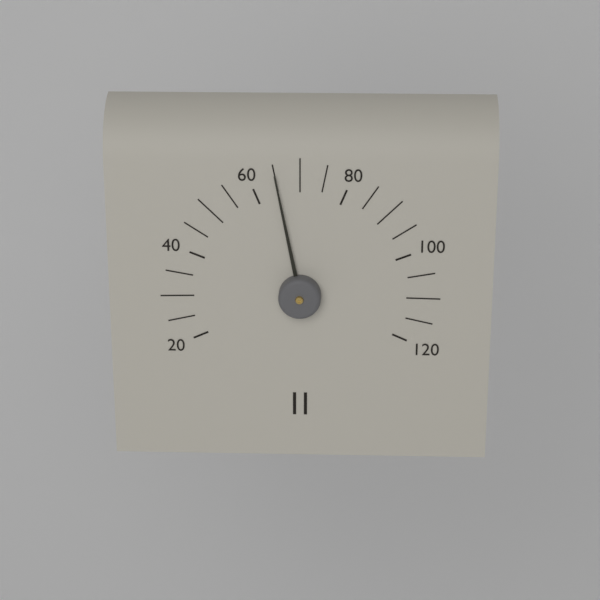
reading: 65 (no unit)
